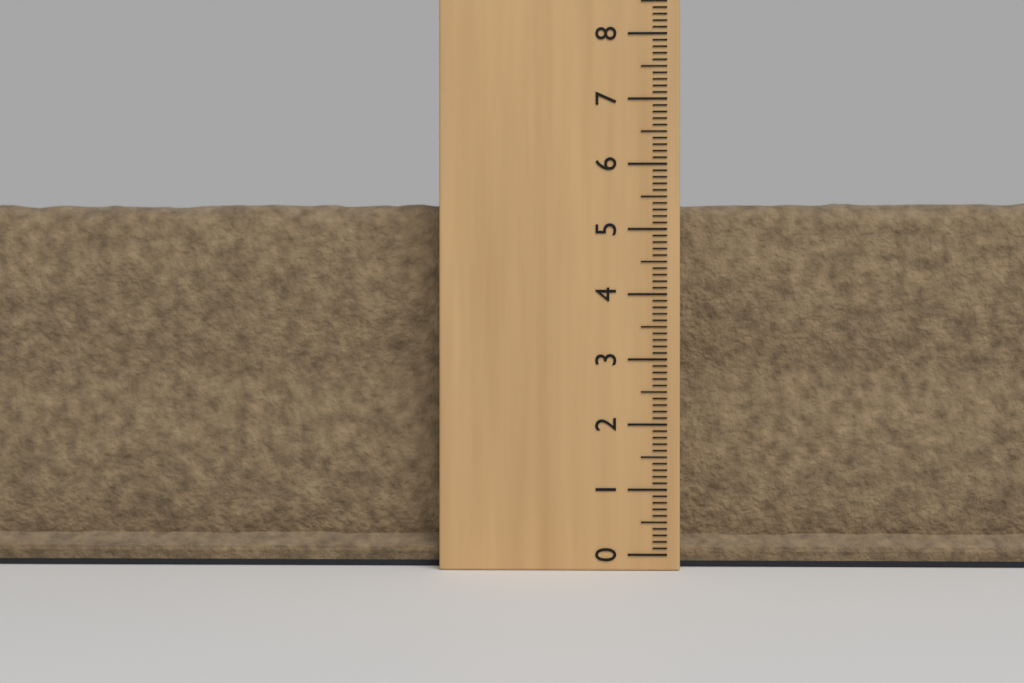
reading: 5.5 (no unit)
